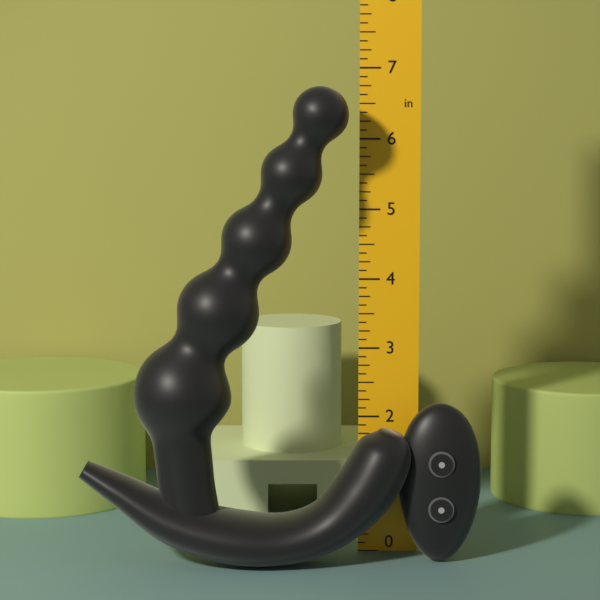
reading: 6.750 in
